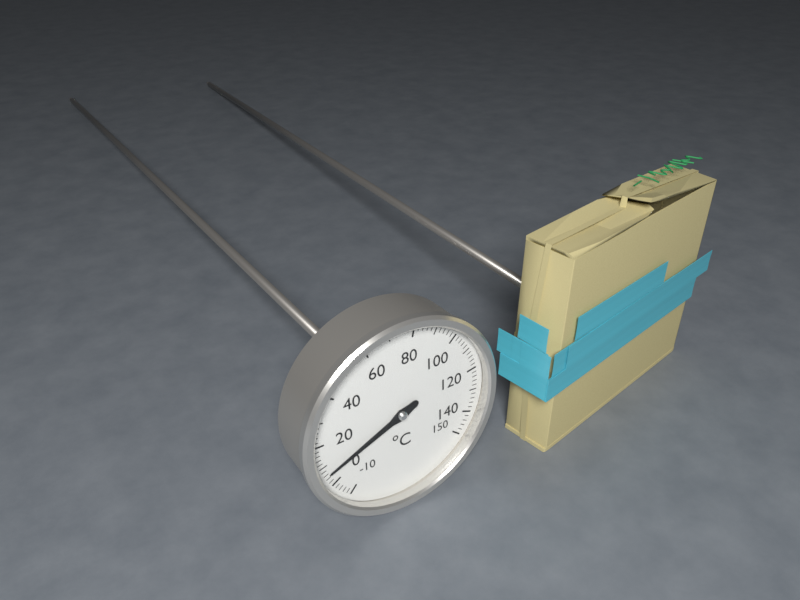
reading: 6 °C
